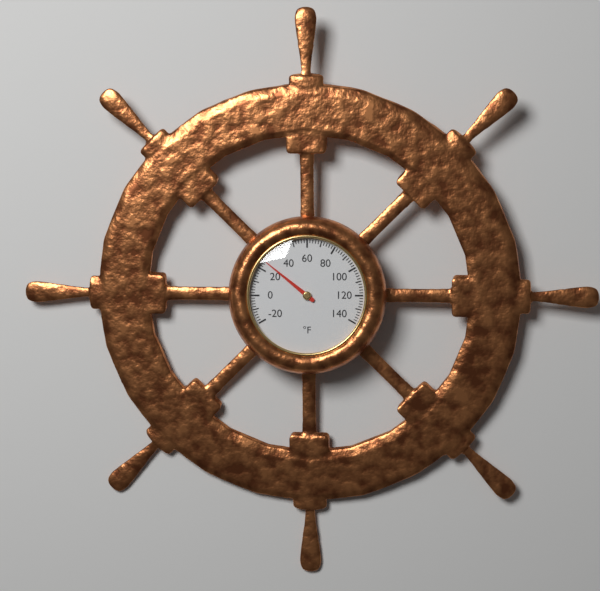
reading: 26 °F
